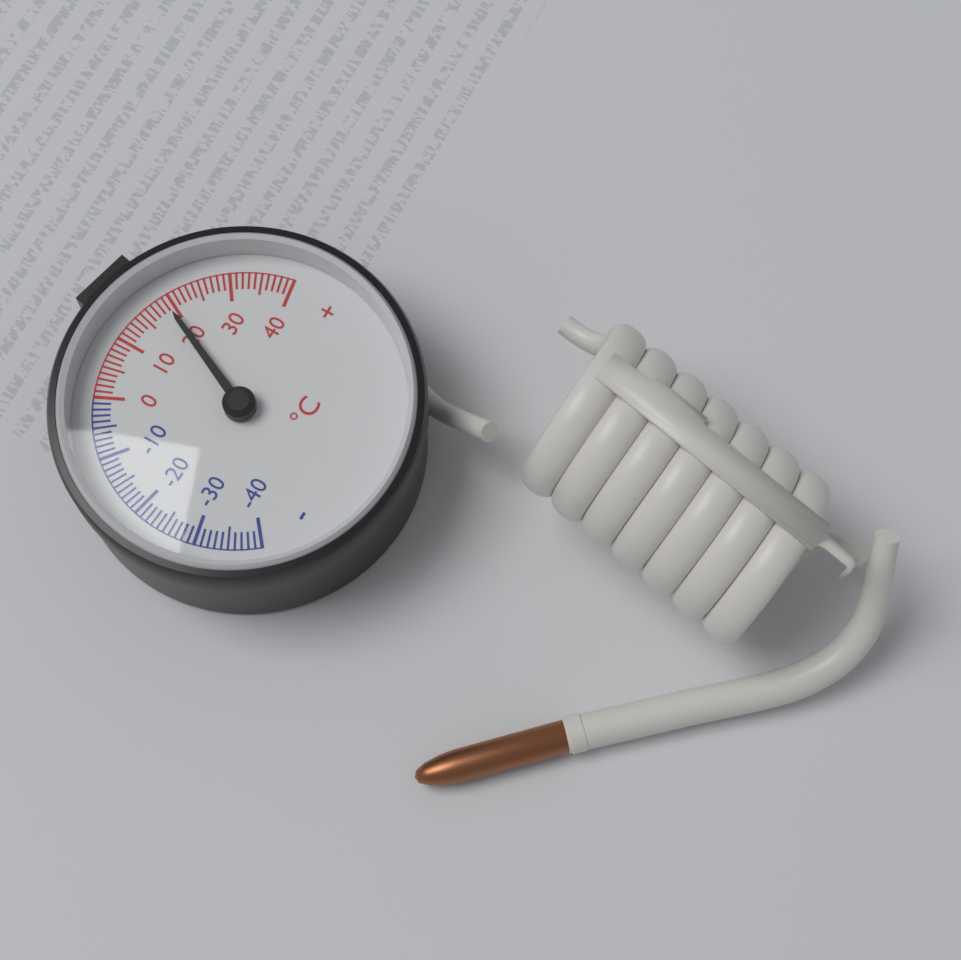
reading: 19 °C
